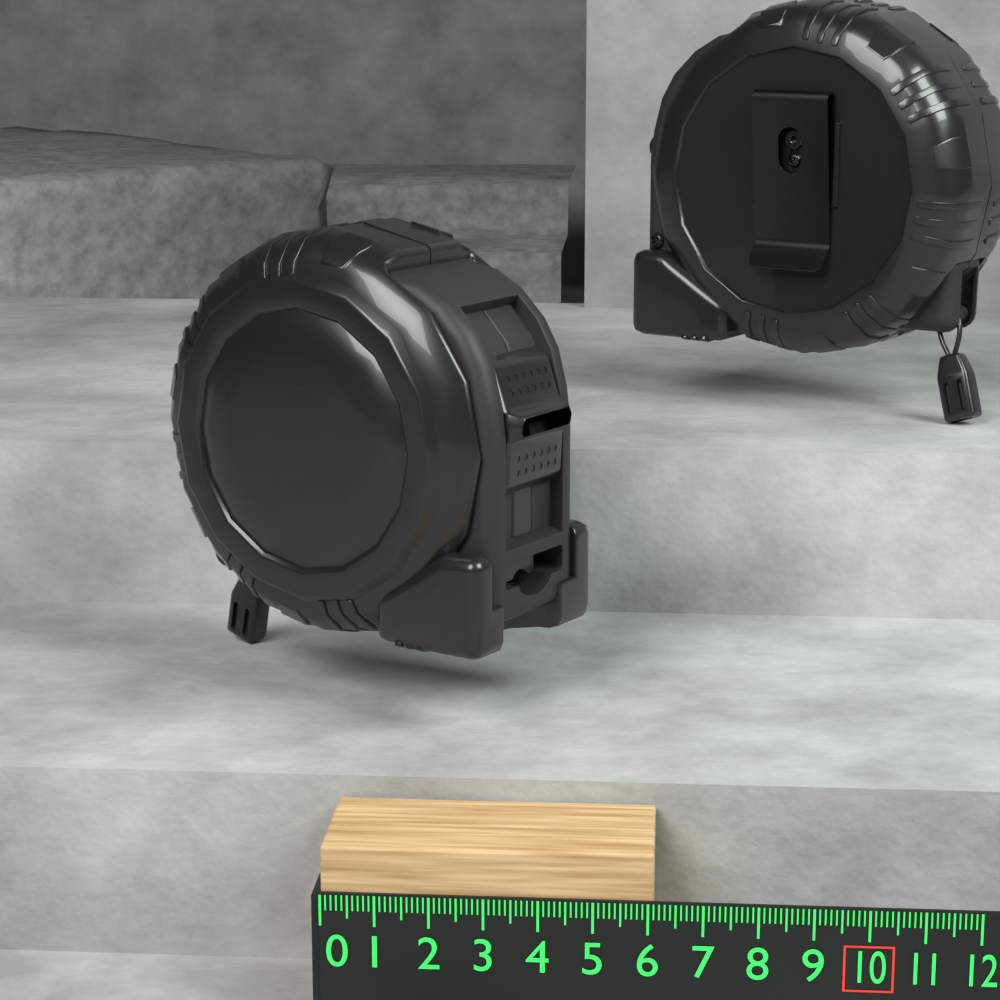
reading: 6.1 (no unit)
